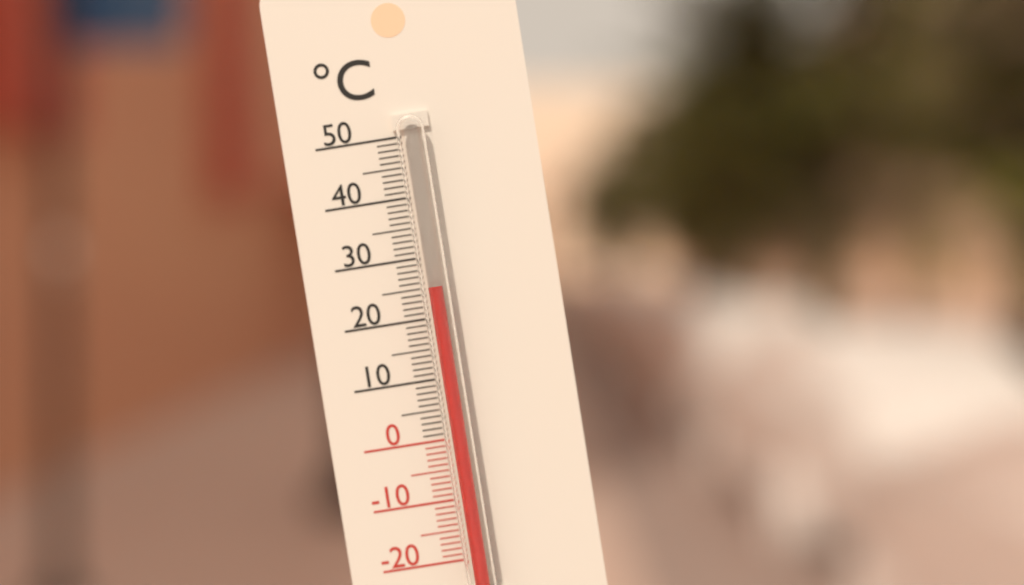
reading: 25 °C
